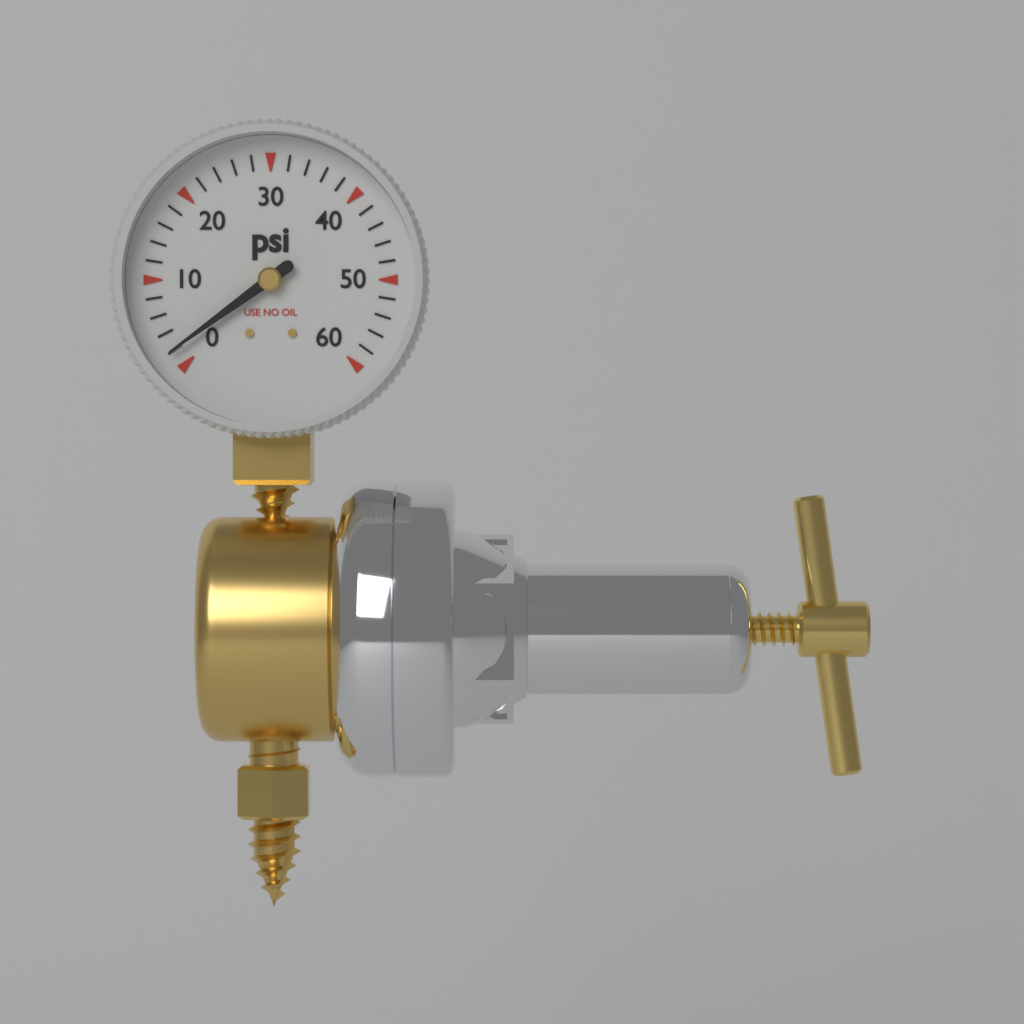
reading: 2 psi
